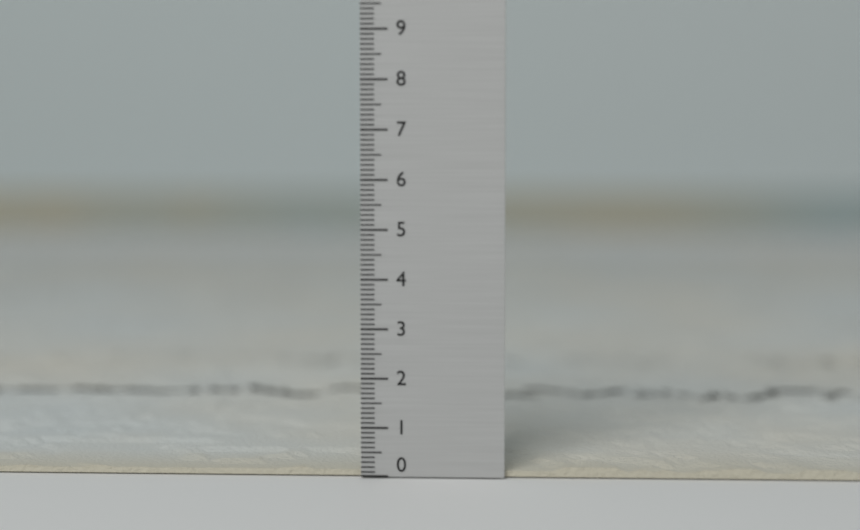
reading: 0.2 (no unit)
